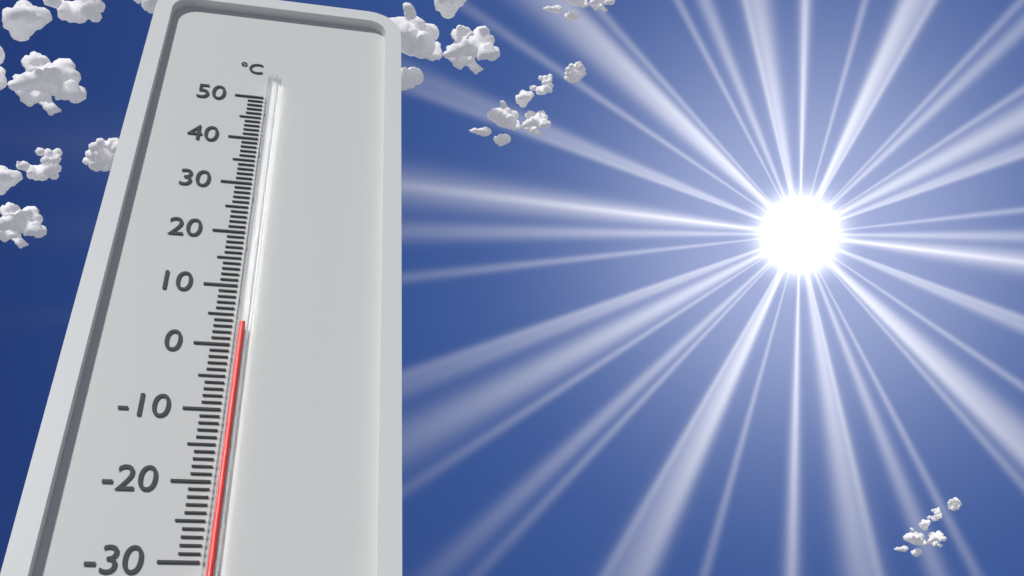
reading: 3 °C
